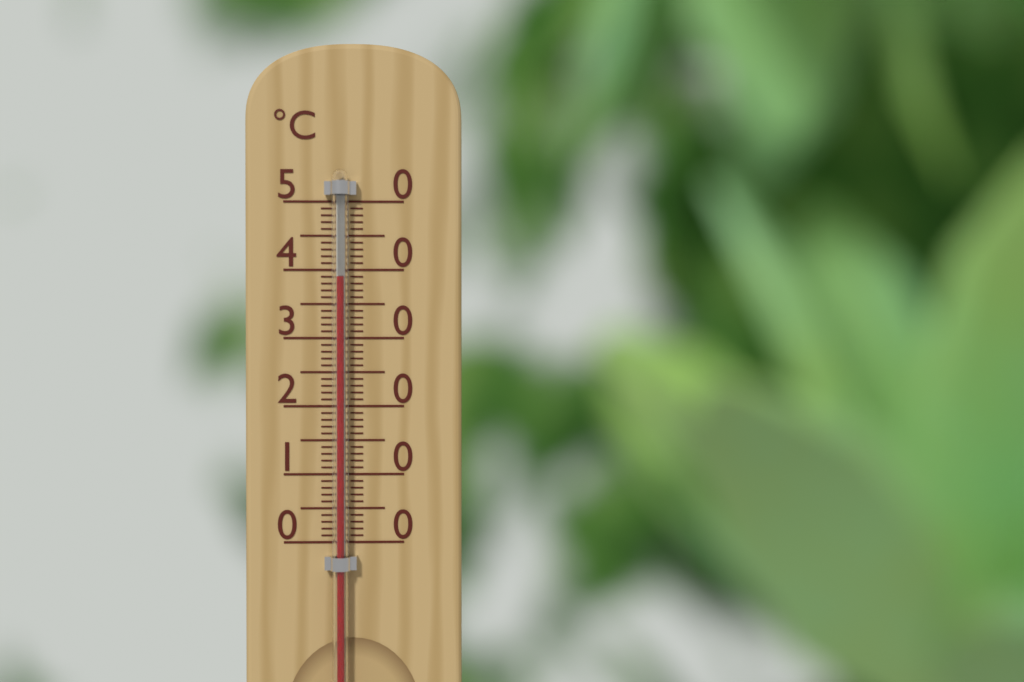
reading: 39 °C
